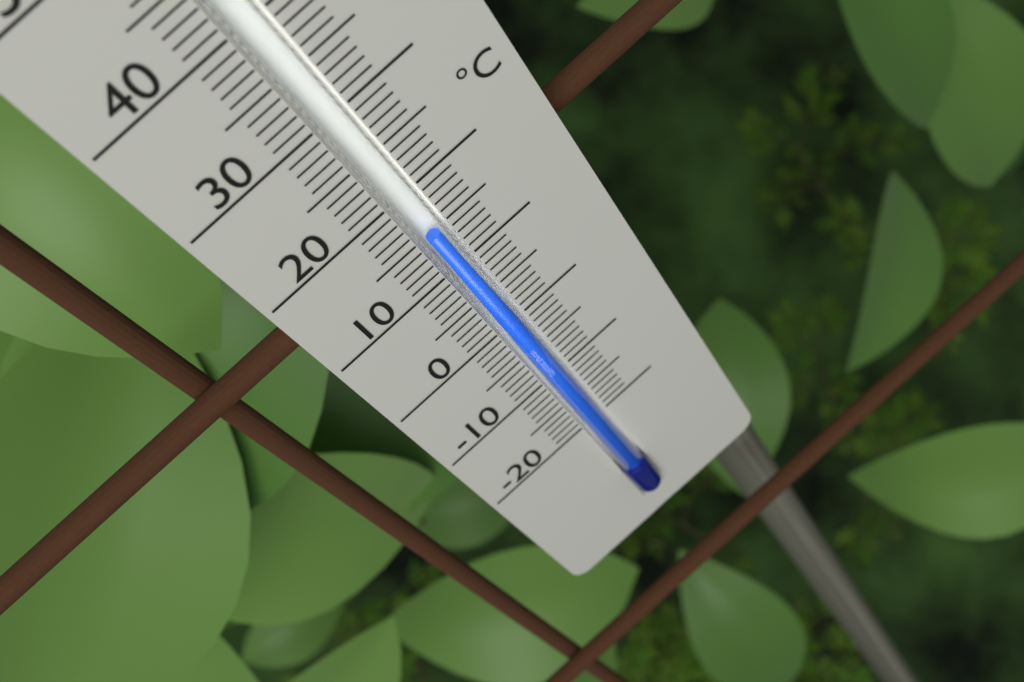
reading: 15 °C
